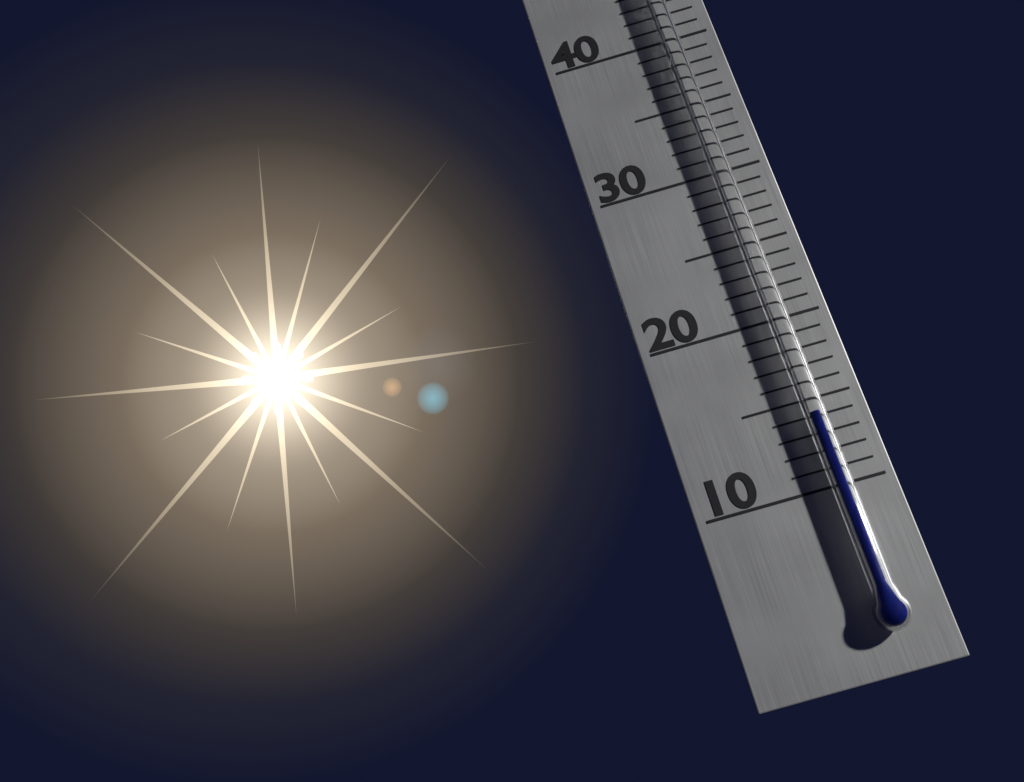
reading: 14 °C
